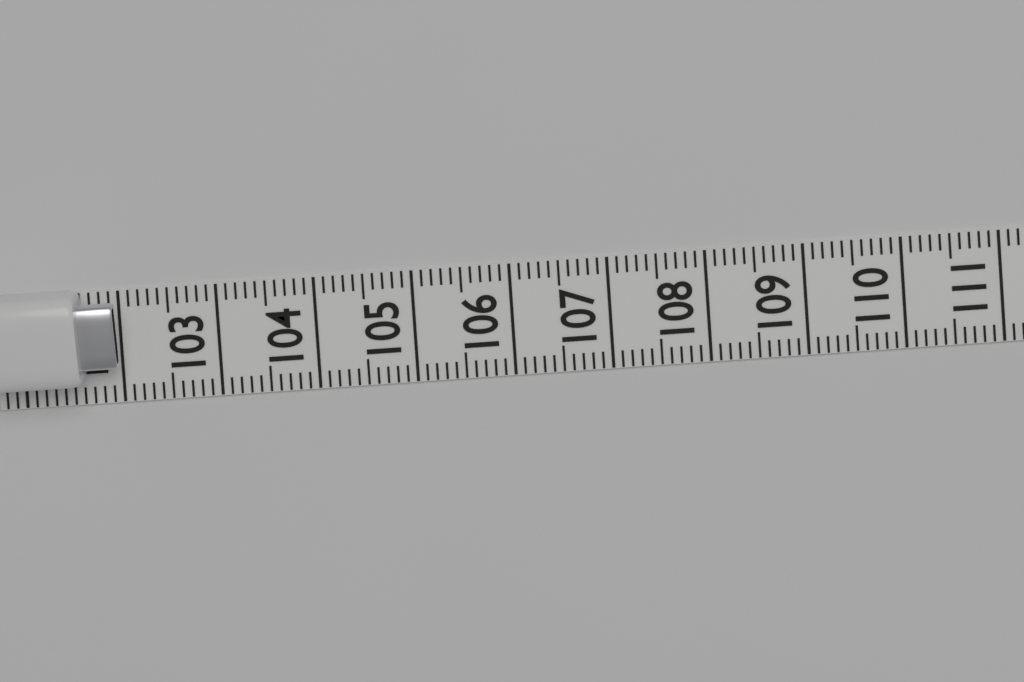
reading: 102.0 (no unit)
